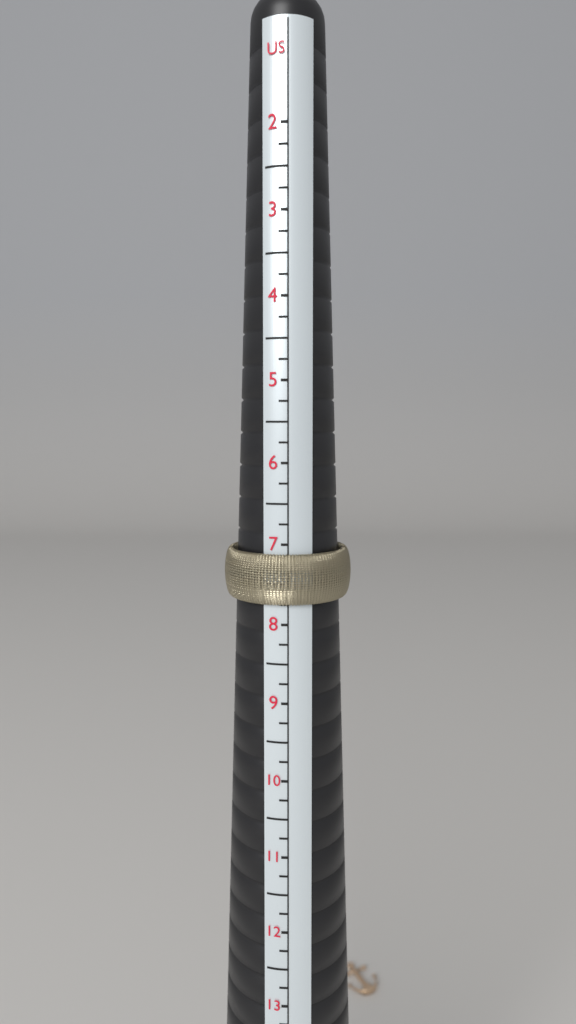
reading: 7.75 US
